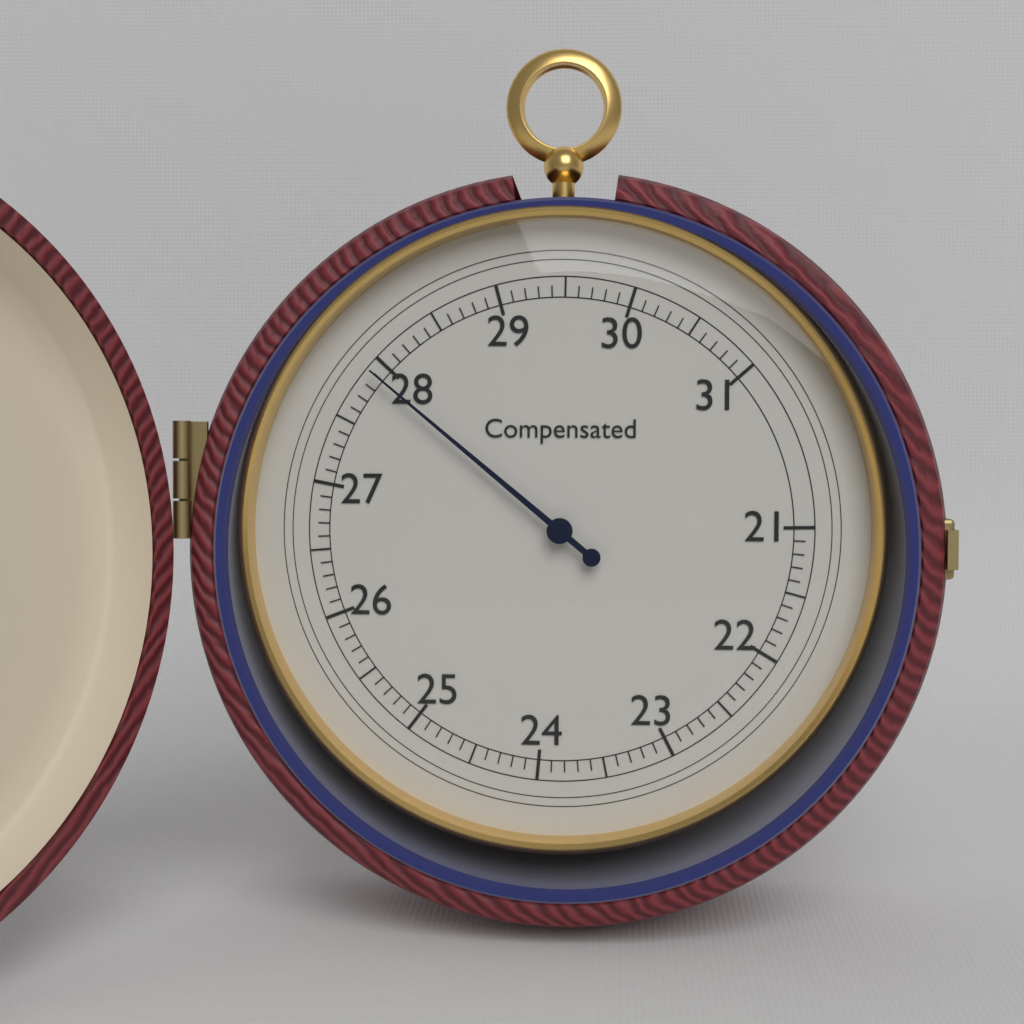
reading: 27.9 (no unit)
